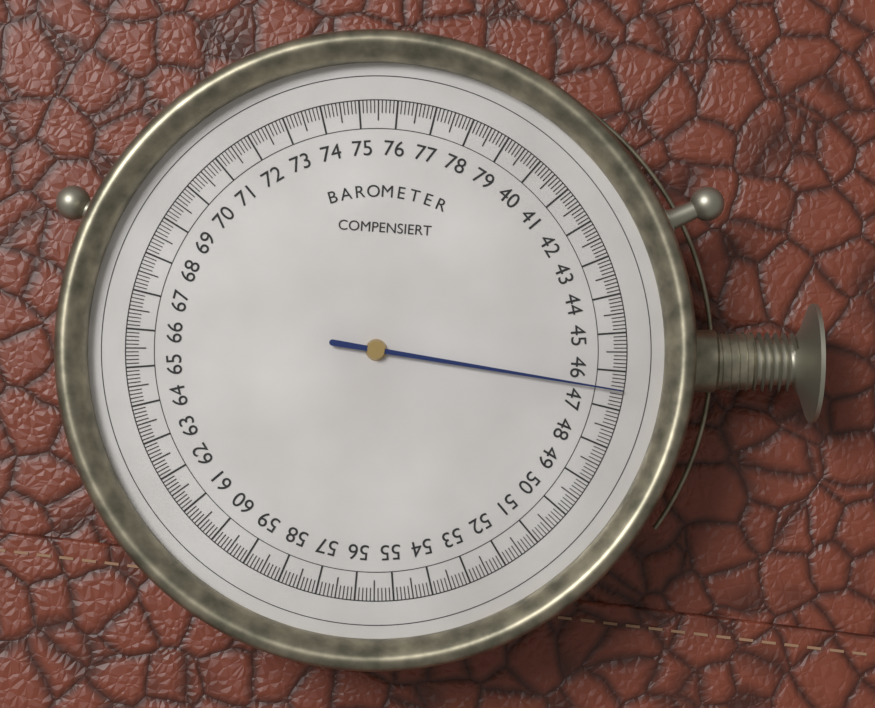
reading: 46.5 (no unit)
